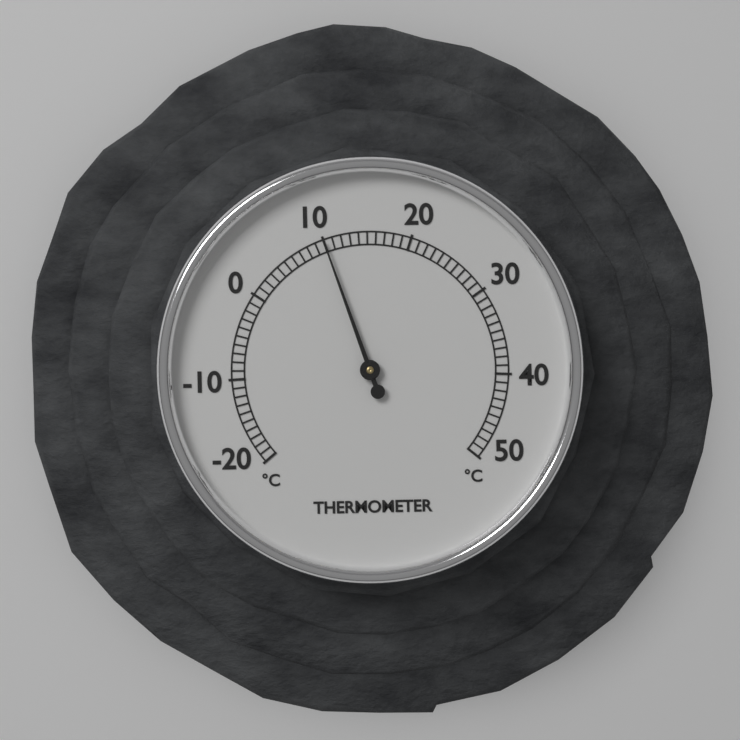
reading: 10 °C
